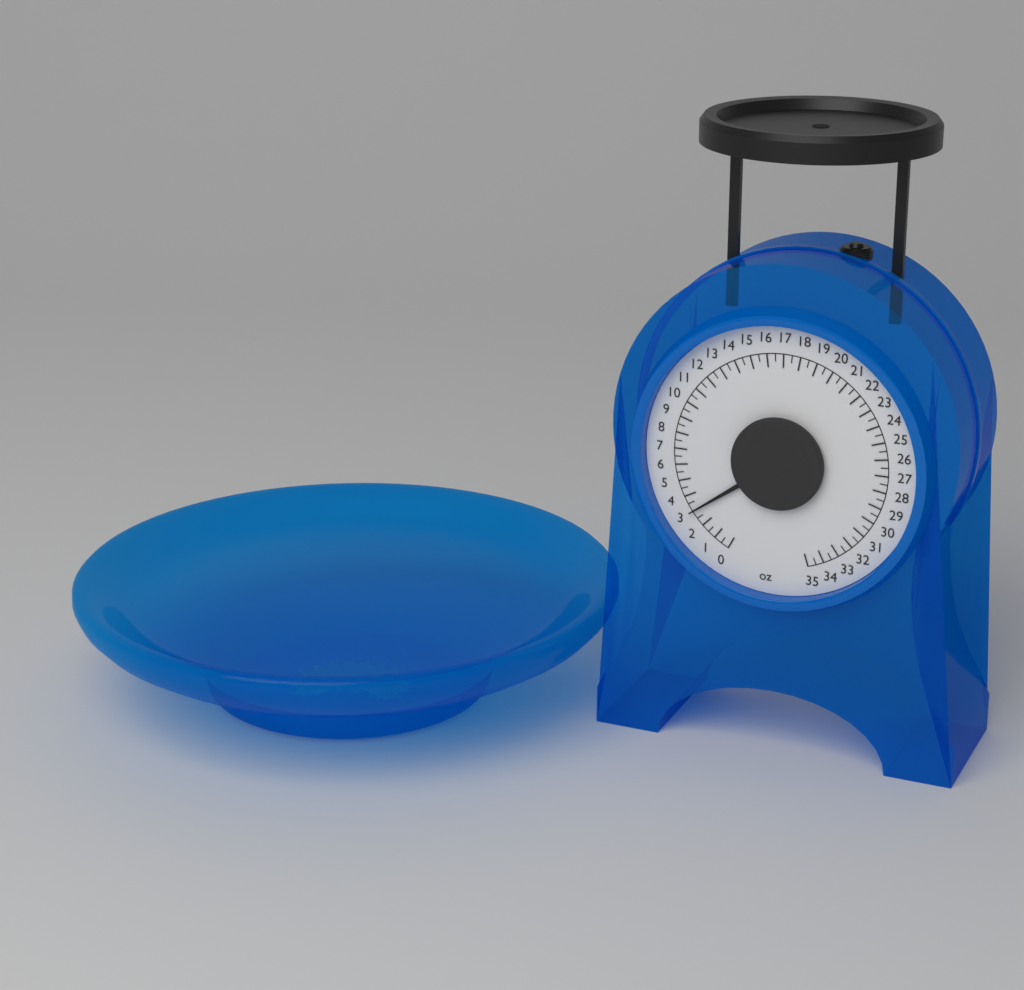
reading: 3.0 oz
